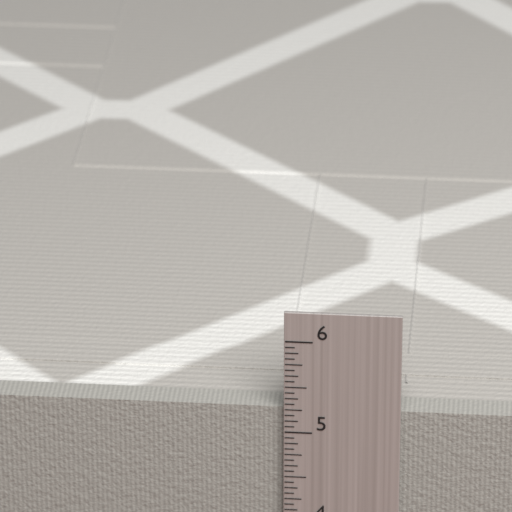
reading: 5.2500 in
